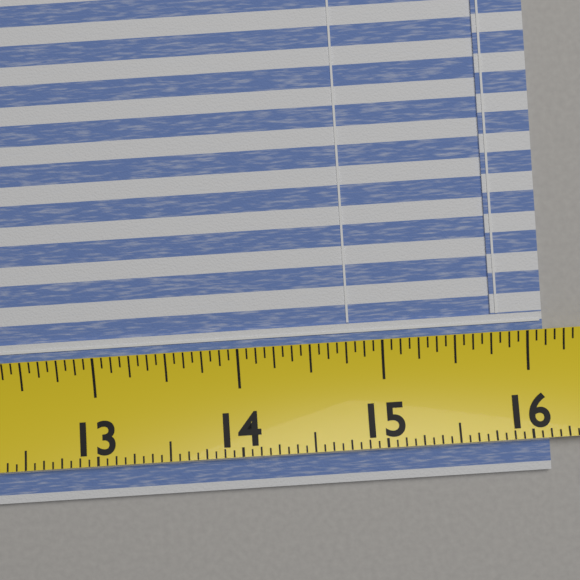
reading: 16.1250 (no unit)
